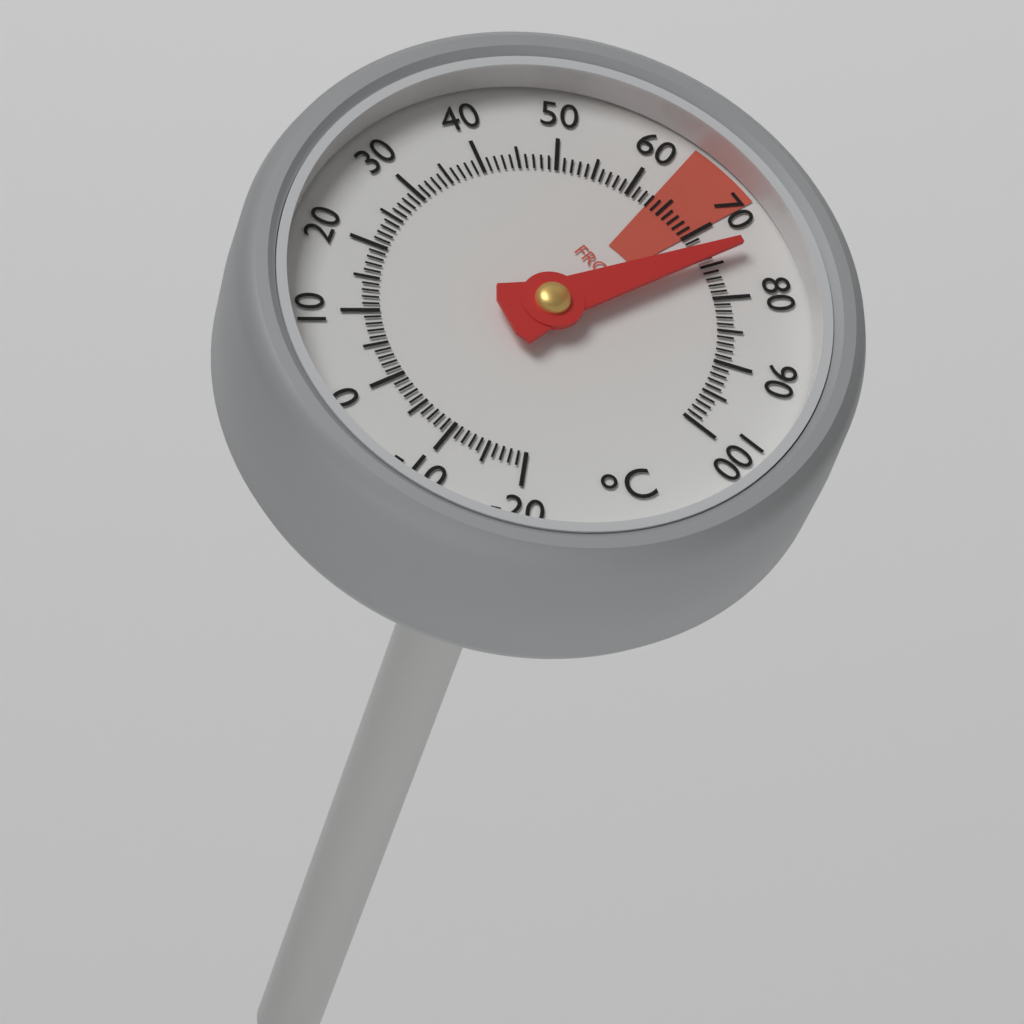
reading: 74 °C
